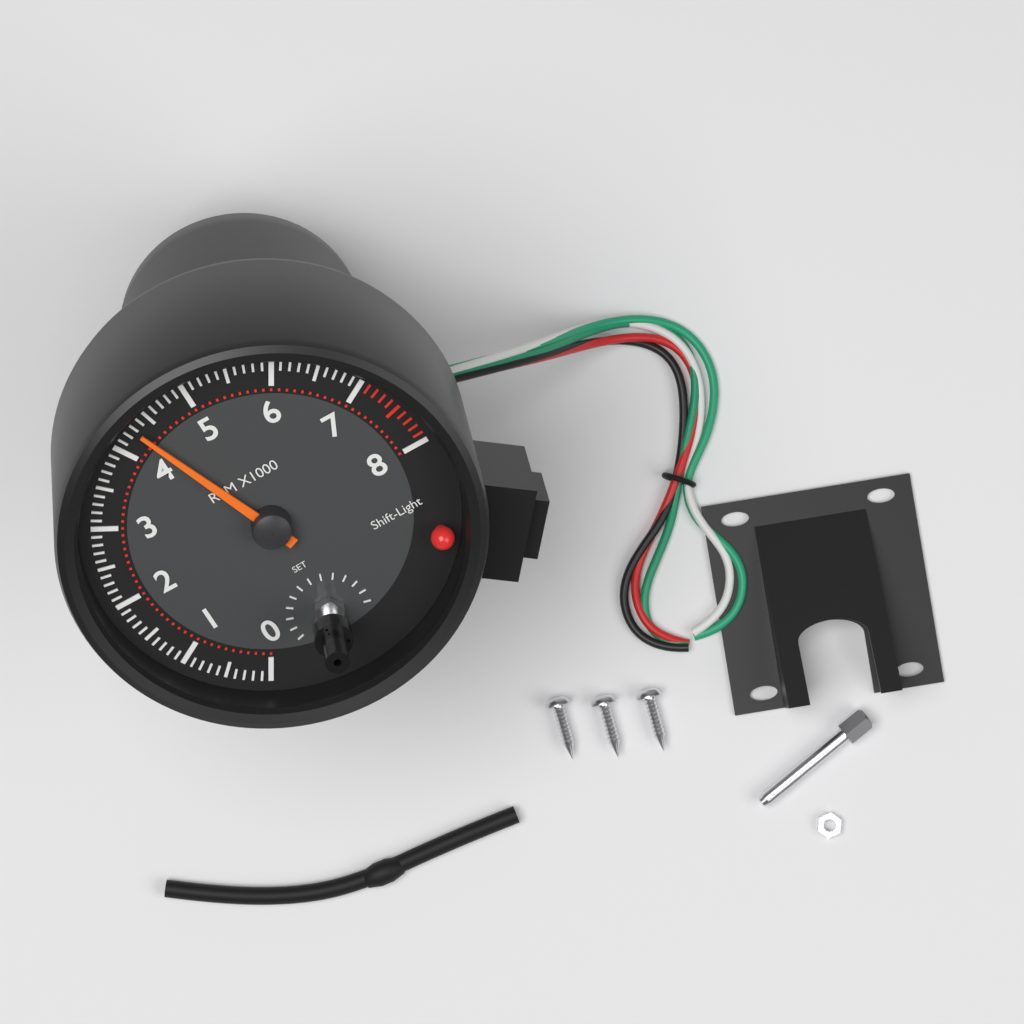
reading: 4300 RPM
